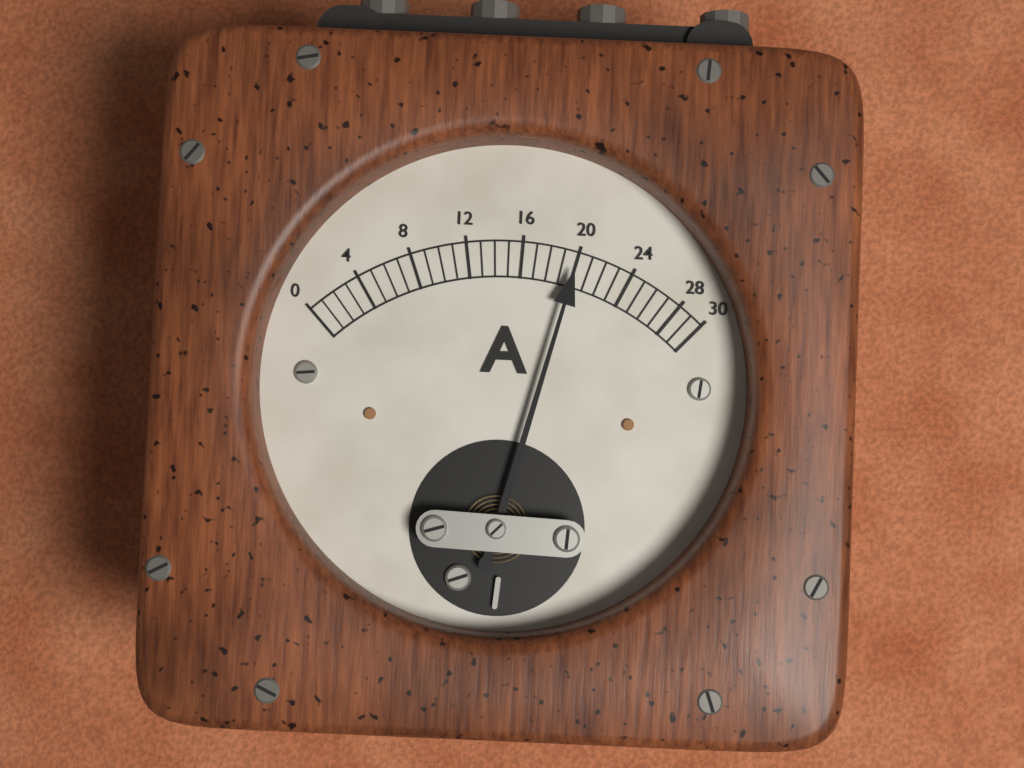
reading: 20 A
